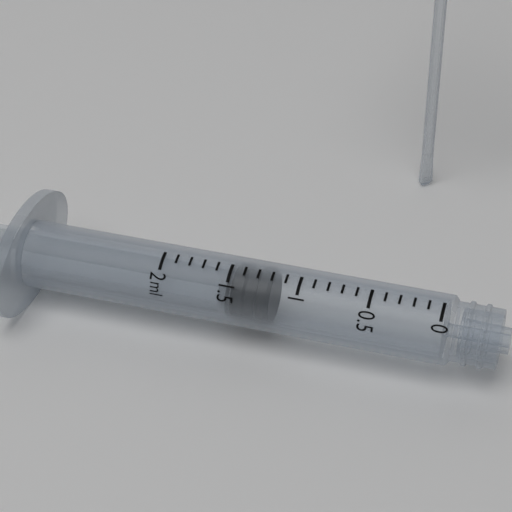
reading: 1.2 ml
